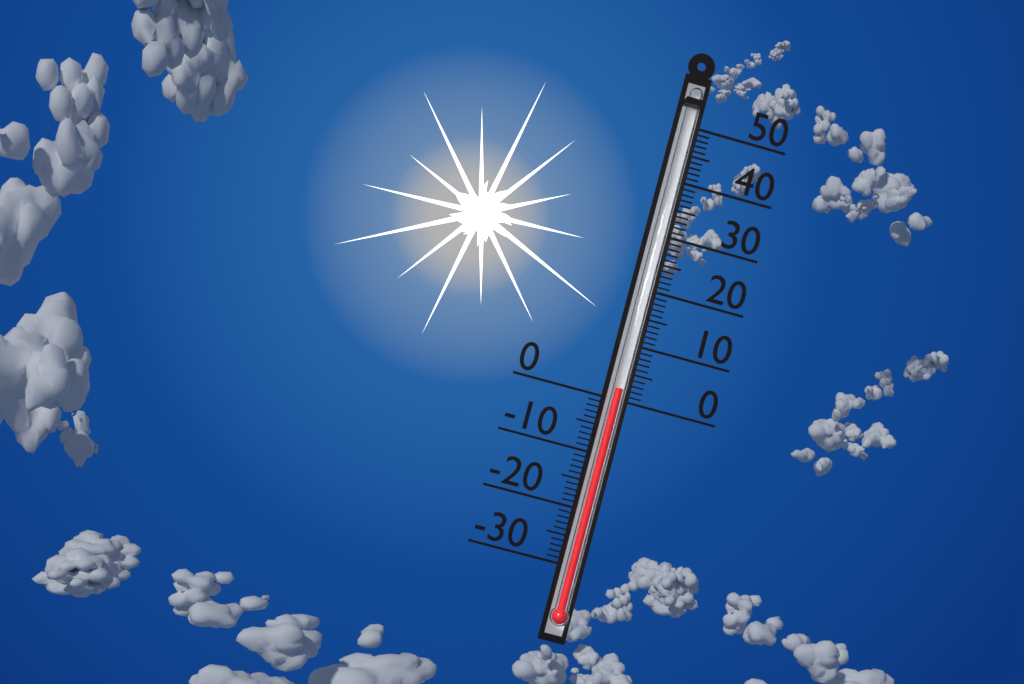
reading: 2 (no unit)
